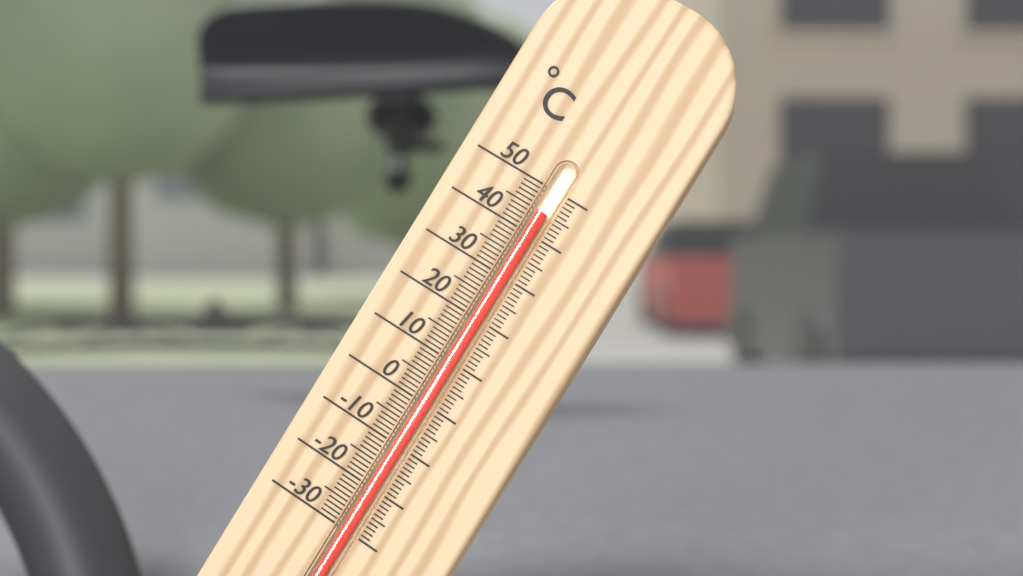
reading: 45 °C
